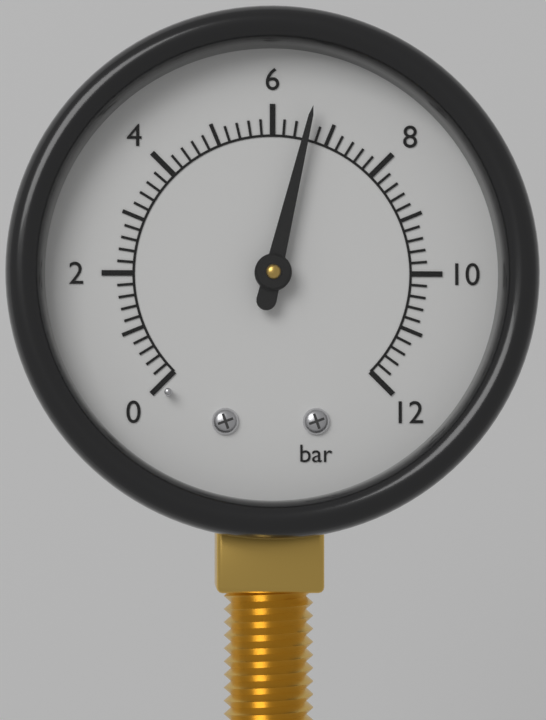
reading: 6.6 bar
